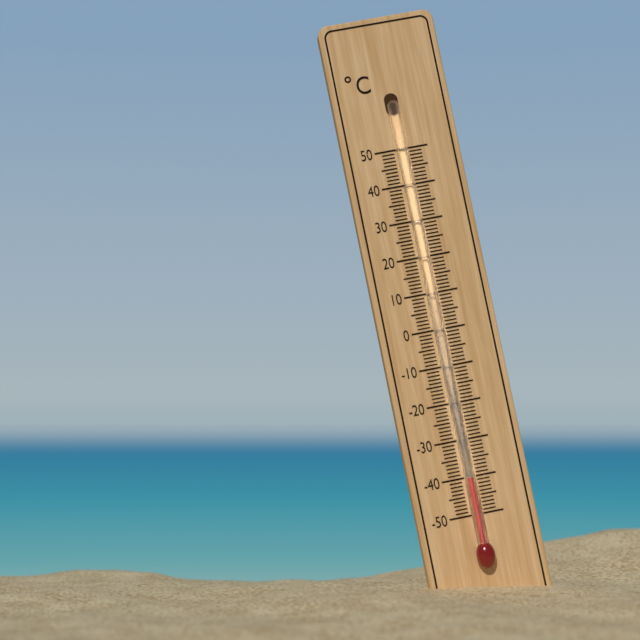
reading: -40 °C
